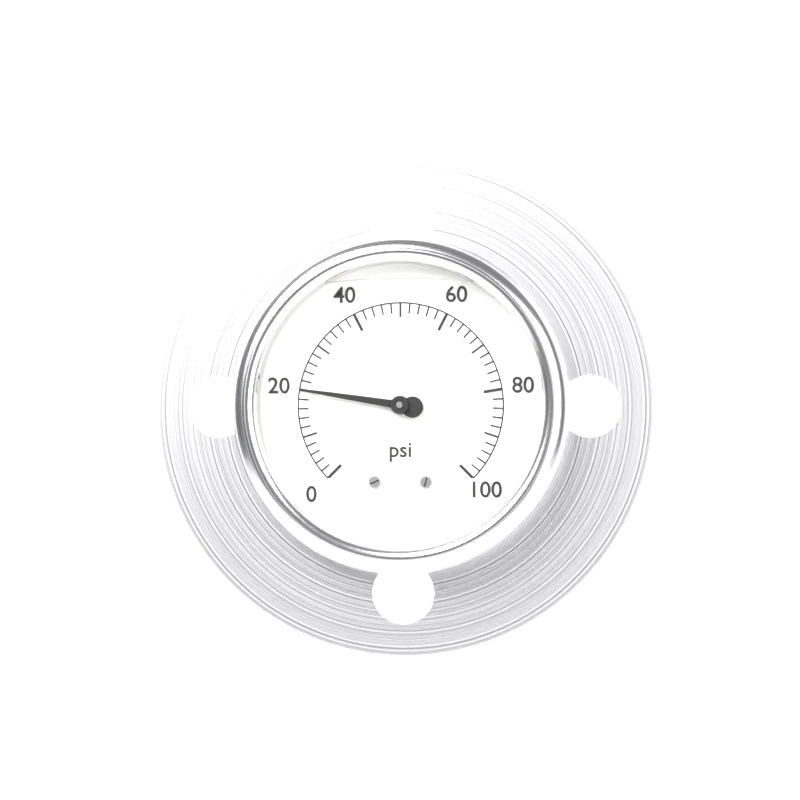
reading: 20 psi
